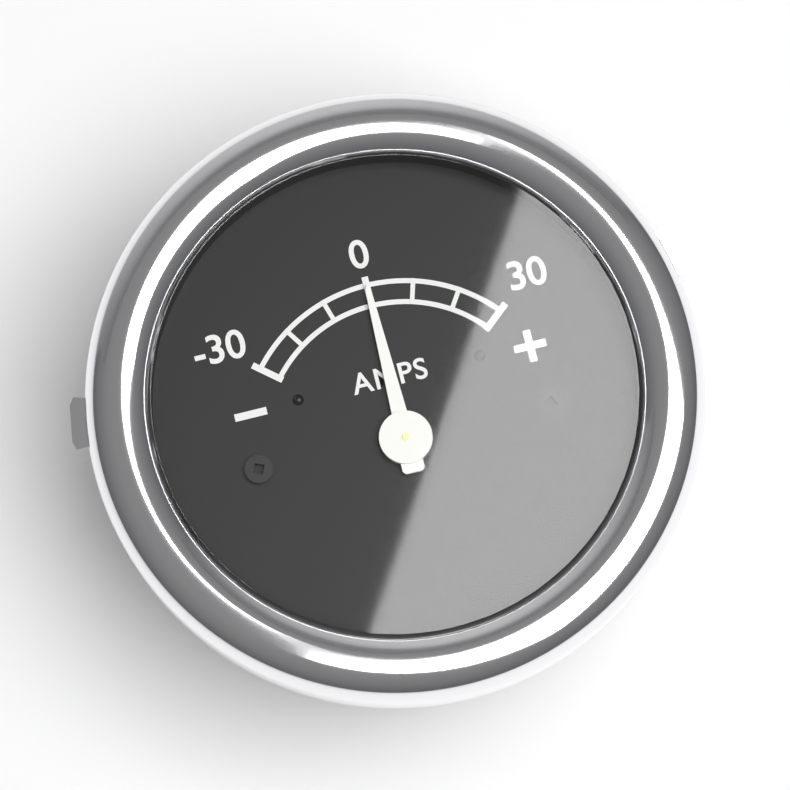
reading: 0 A
